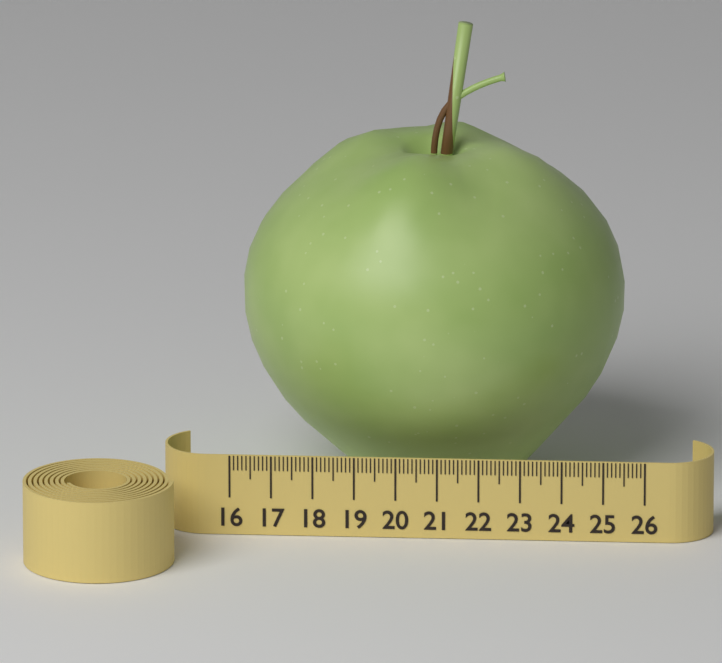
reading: 25.3 (no unit)
